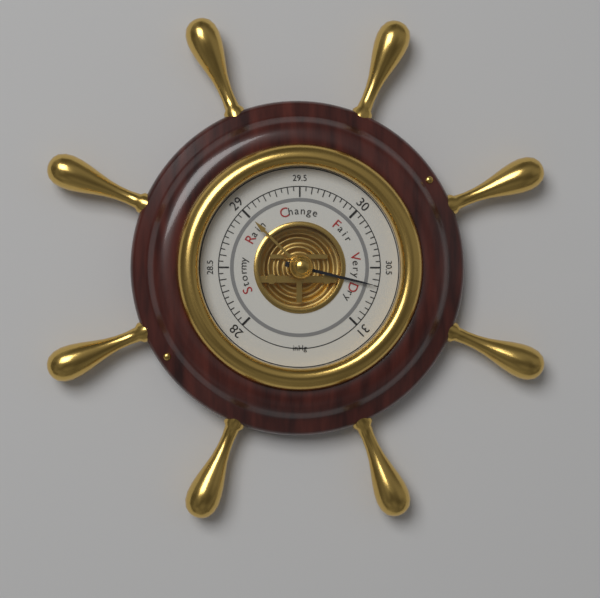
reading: 30.65 inHg
